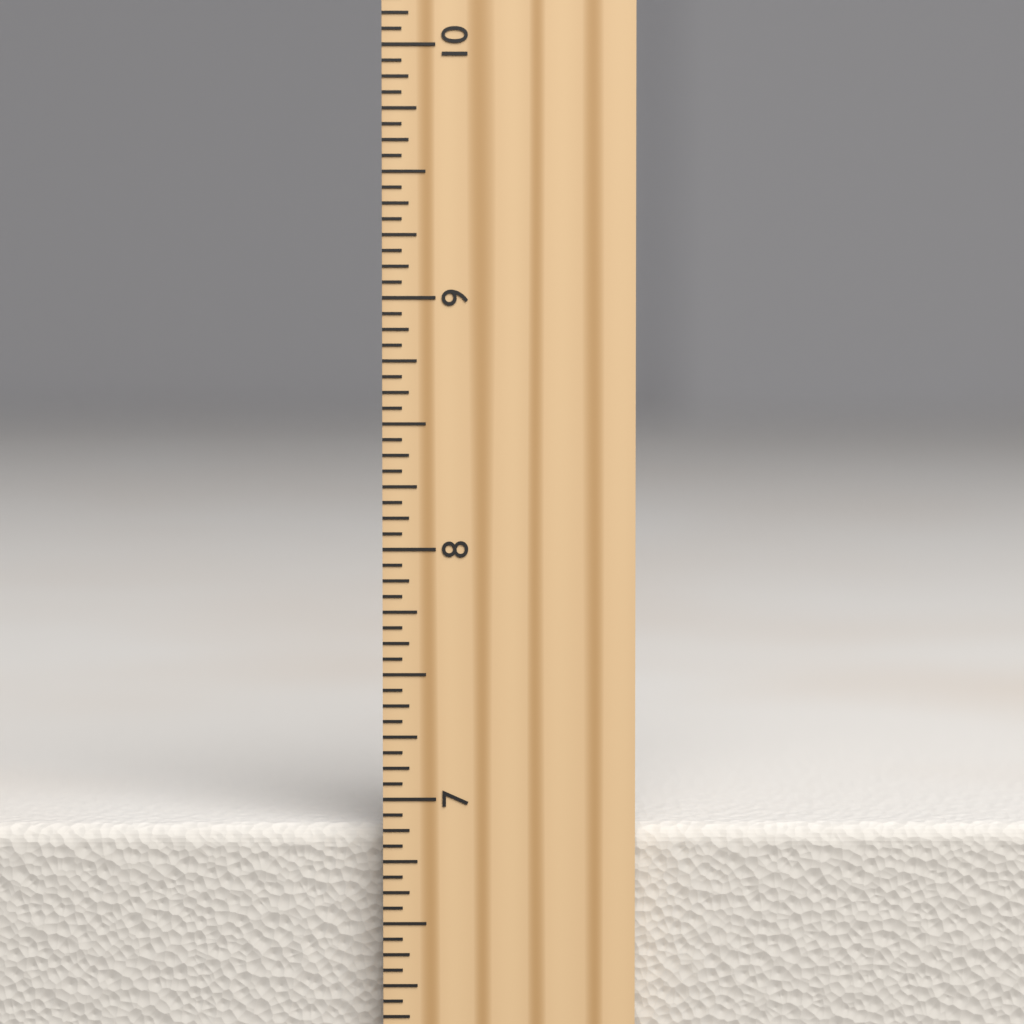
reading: 6.8750 inch
